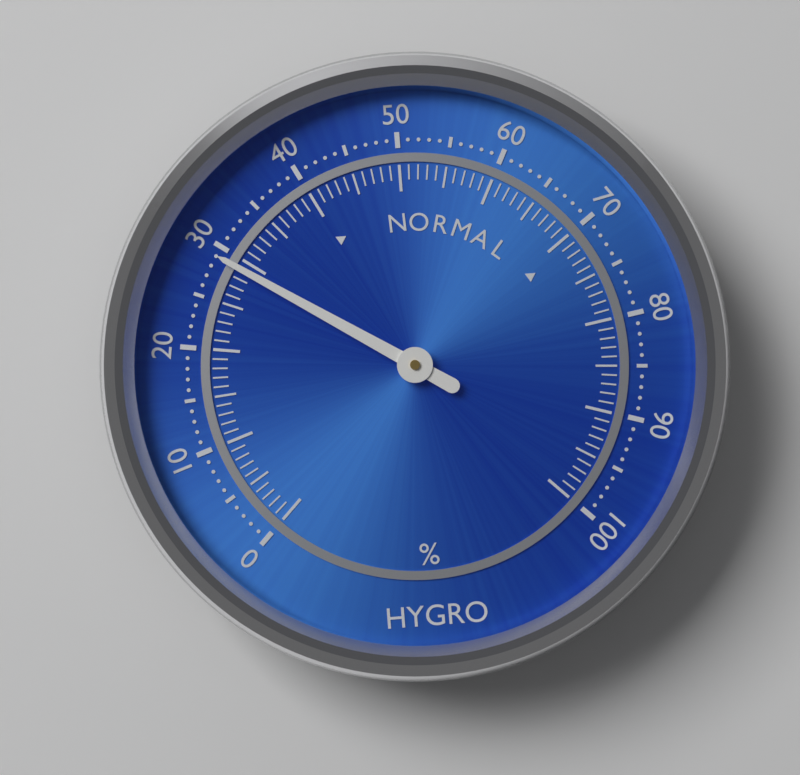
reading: 29 %
